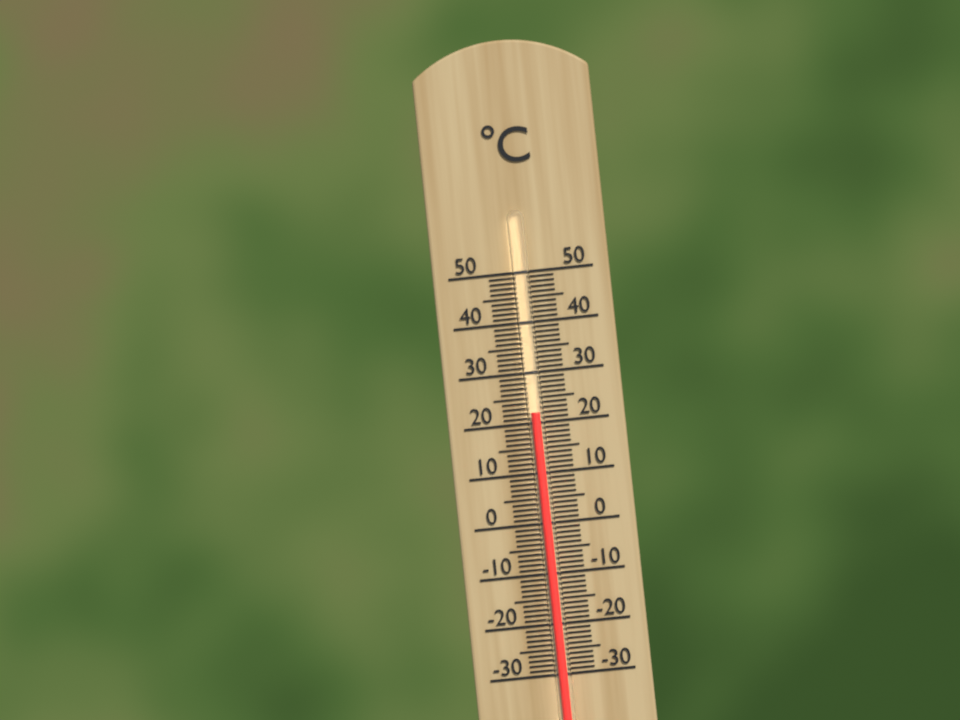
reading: 22 °C
